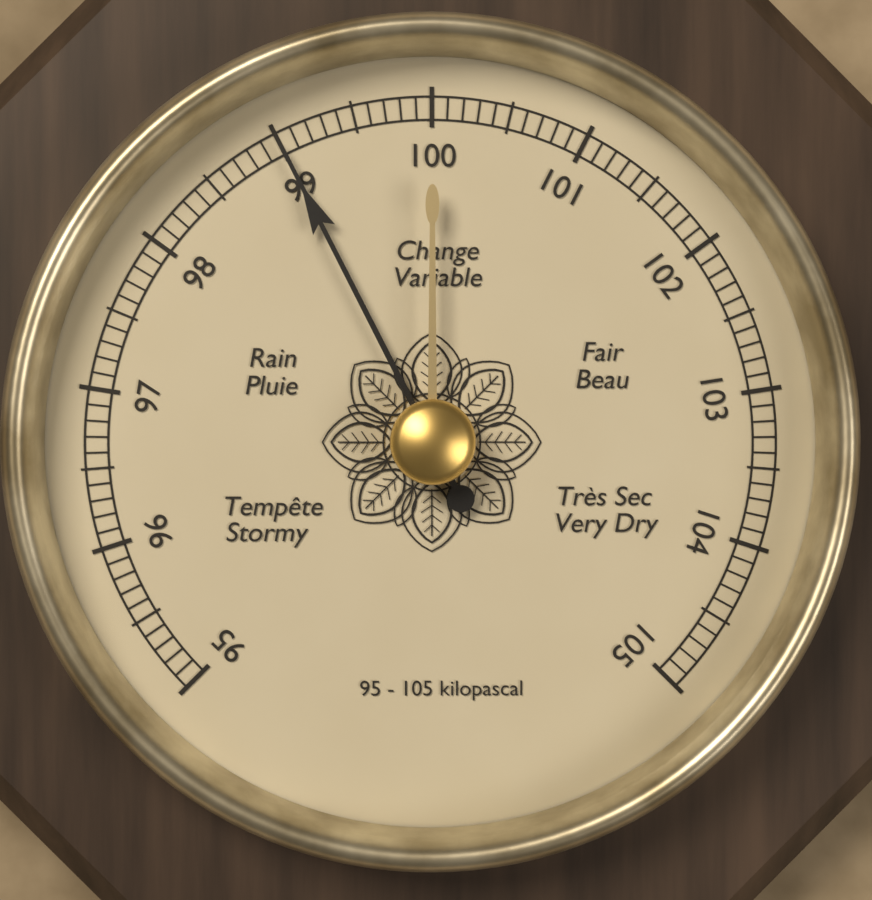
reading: 99.0 kPa
